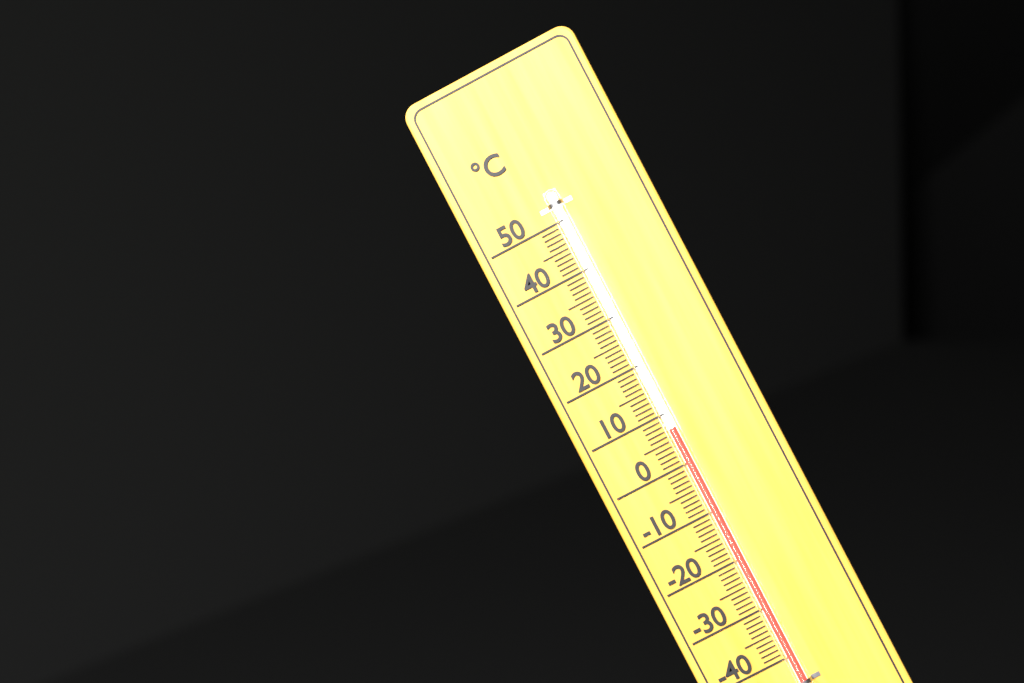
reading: 7 °C
